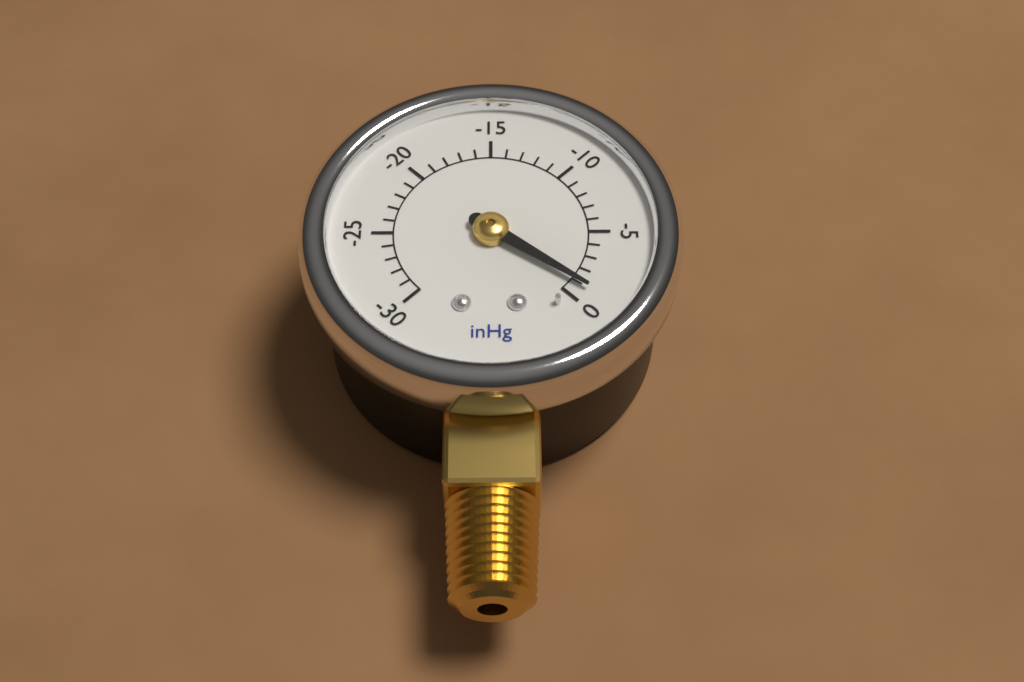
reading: -1 inHg
